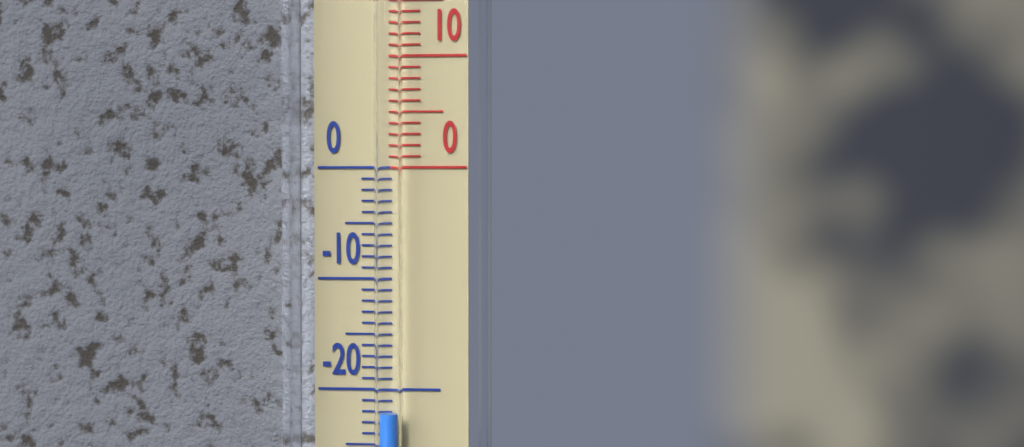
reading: -22 °C
